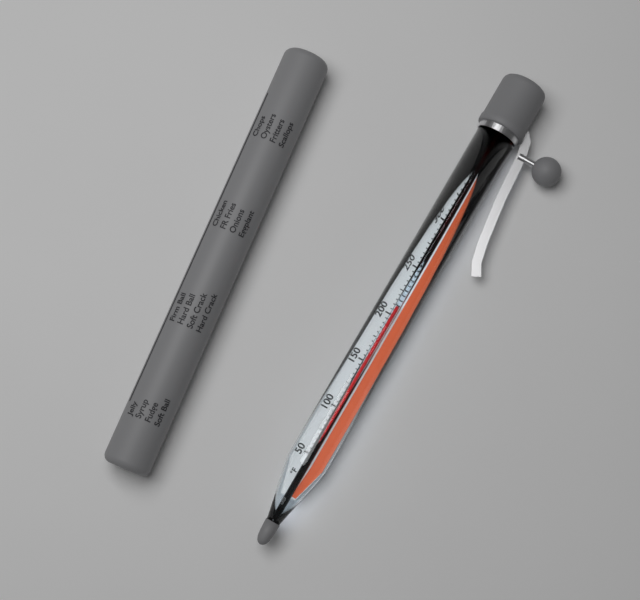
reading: 210 °F
